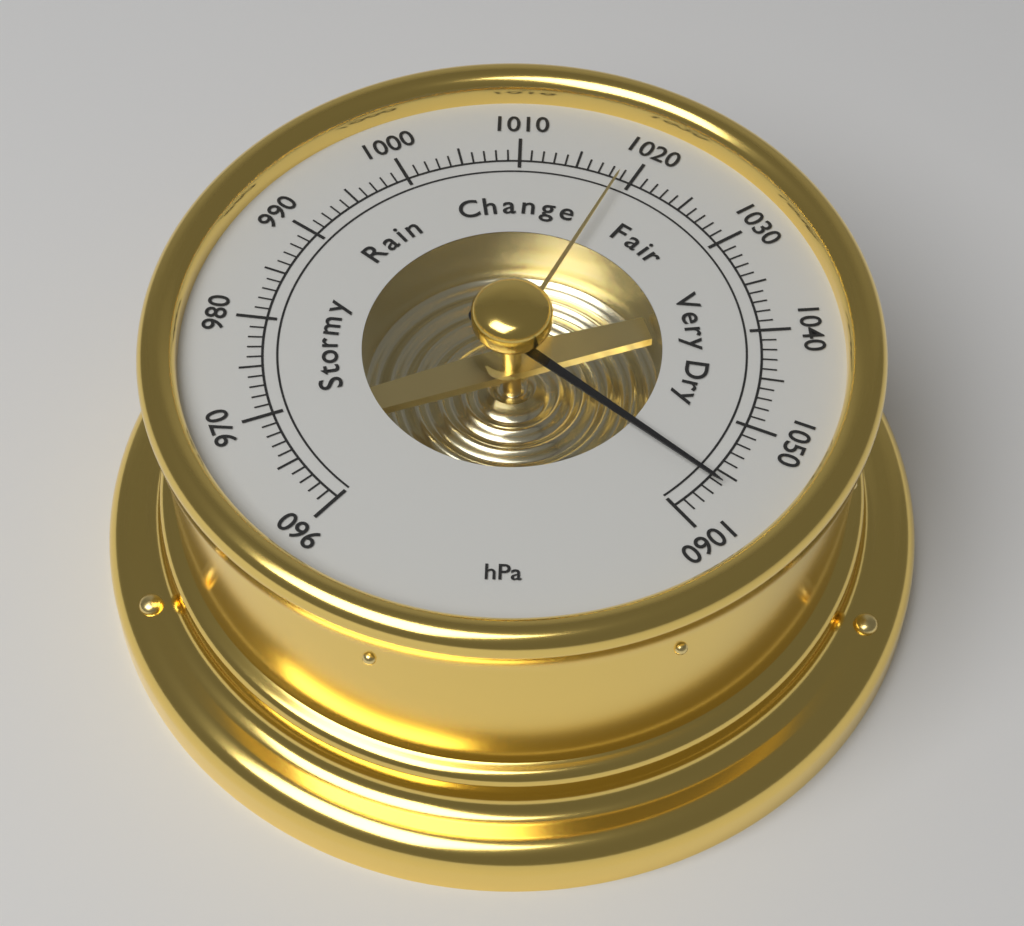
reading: 1056 hPa
